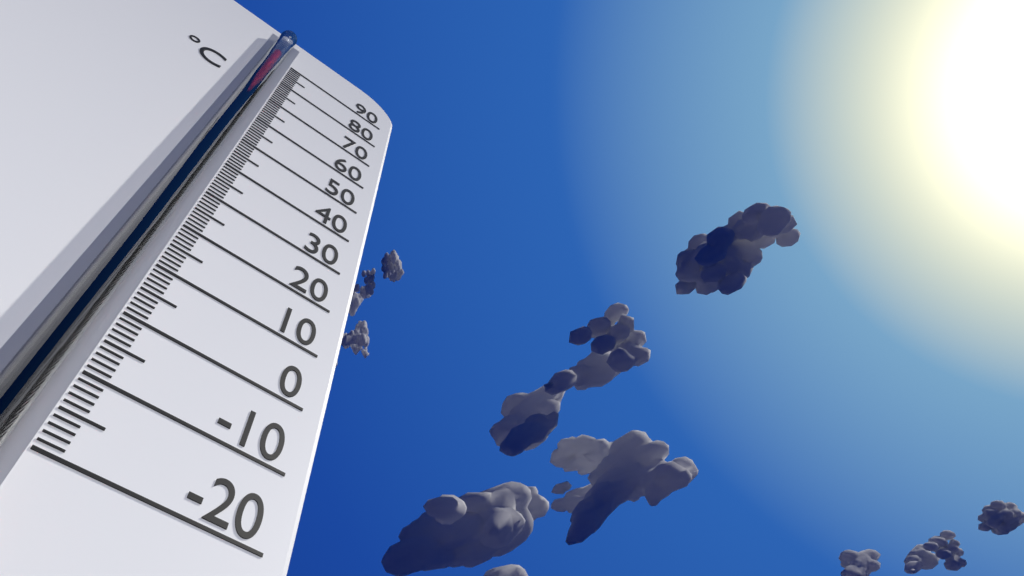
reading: 86 °C
